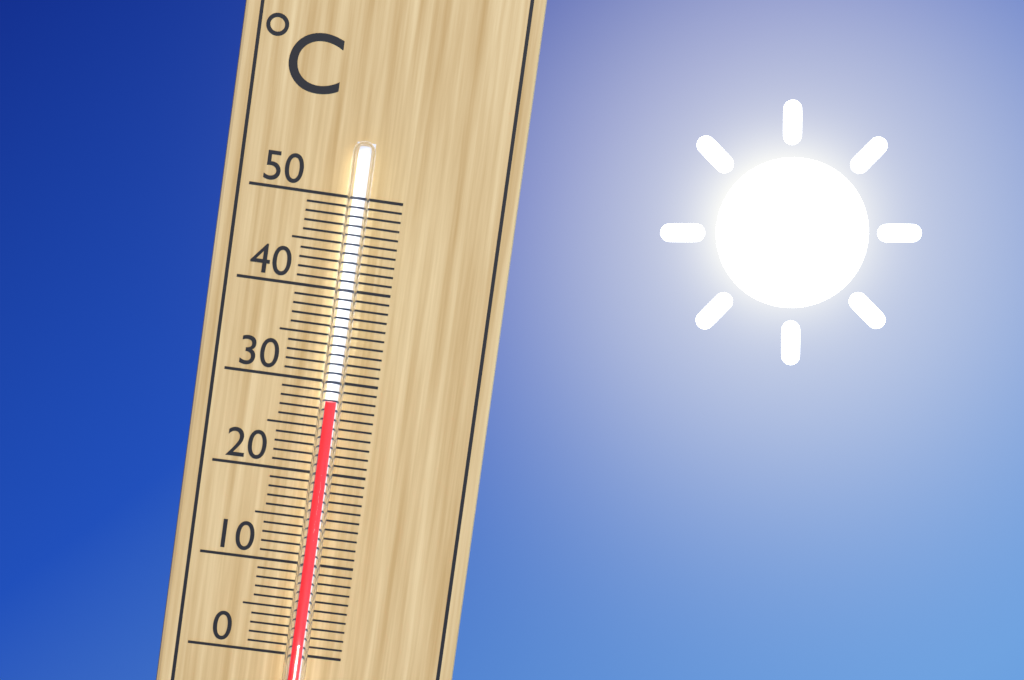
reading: 28 °C
